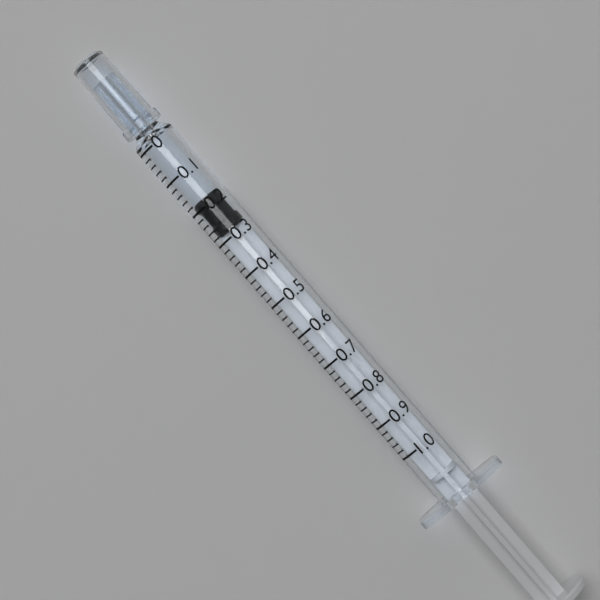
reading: 0.18 (no unit)
